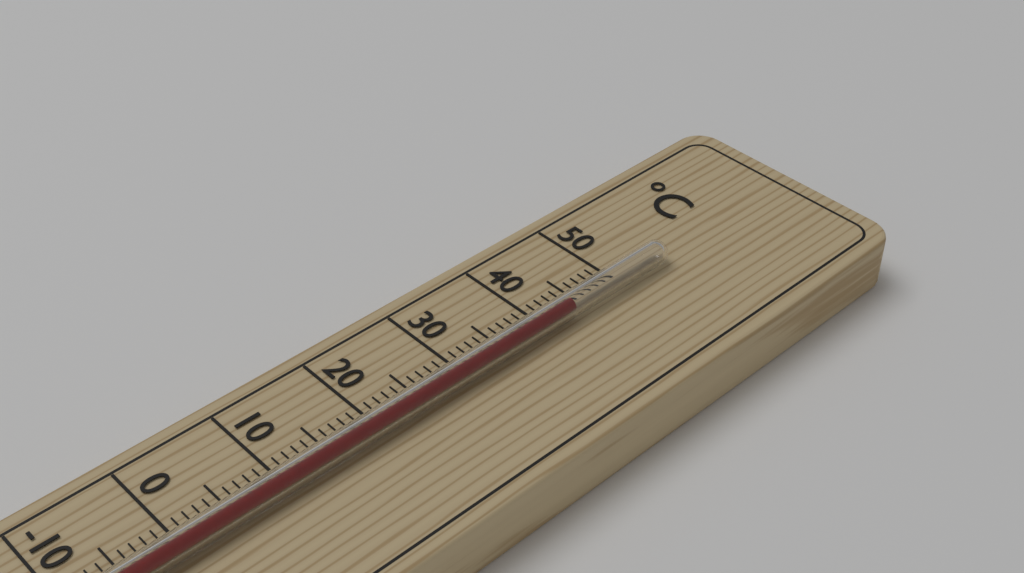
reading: 43 °C
